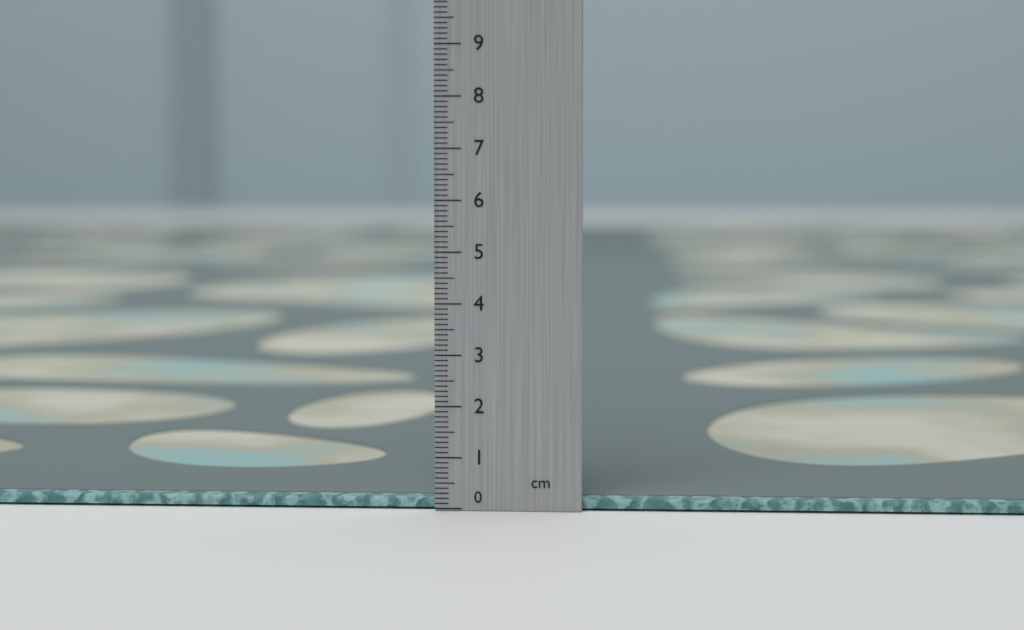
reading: 0.2 cm
